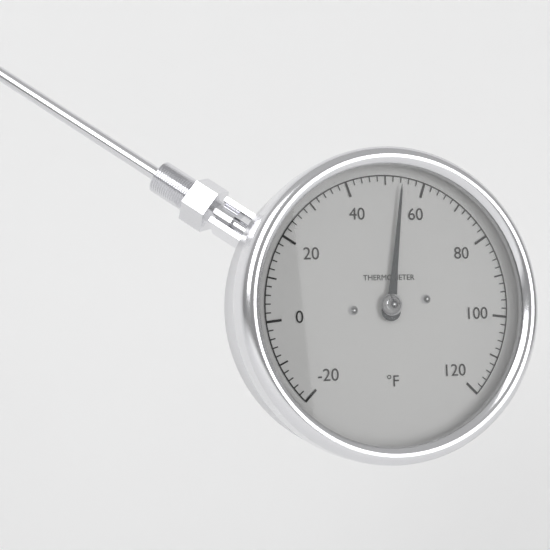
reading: 54 °F
